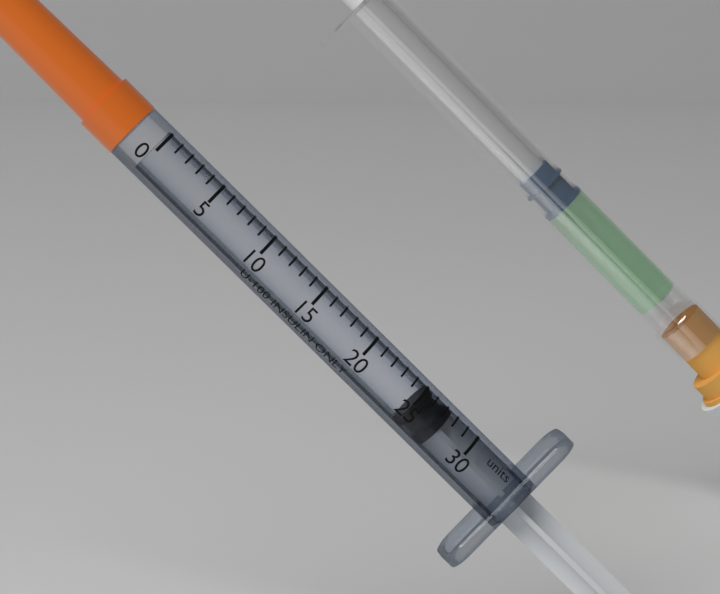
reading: 25 units
